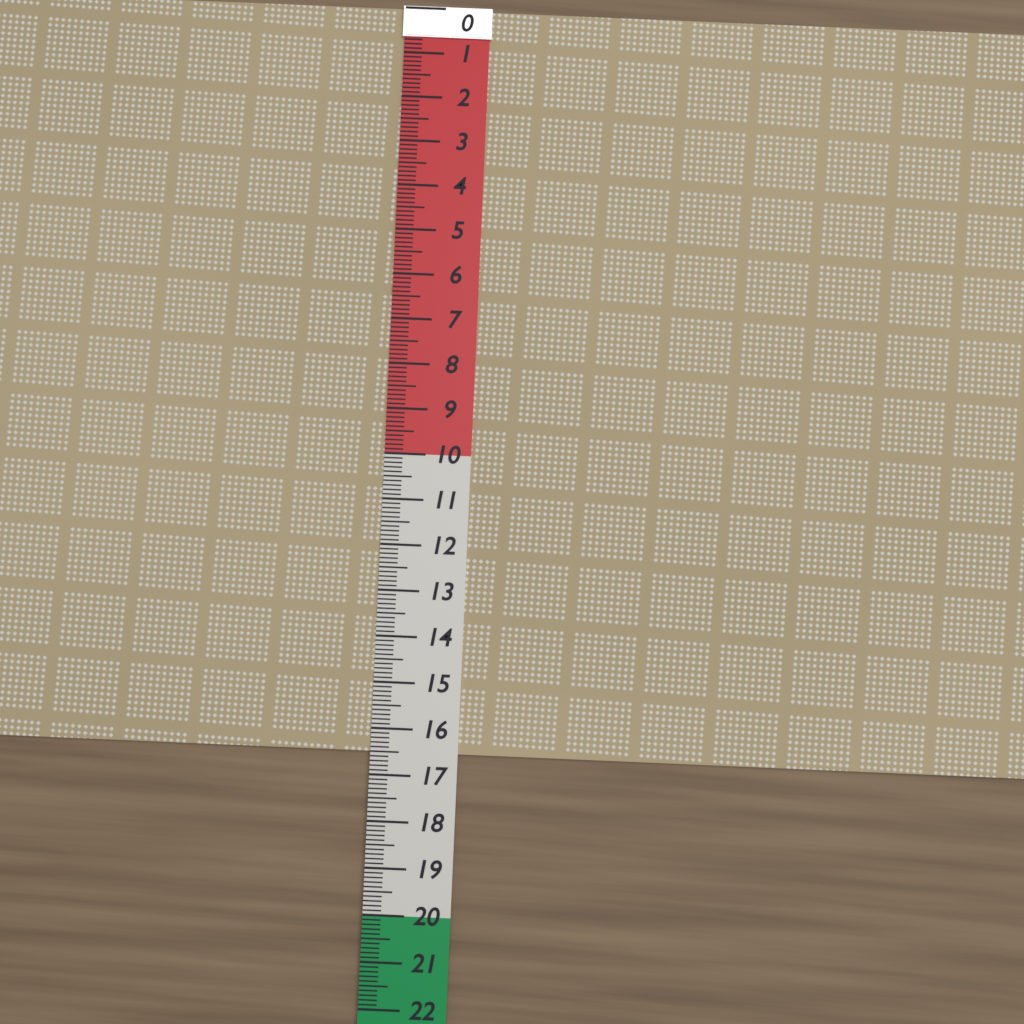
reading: 16.5 (no unit)
